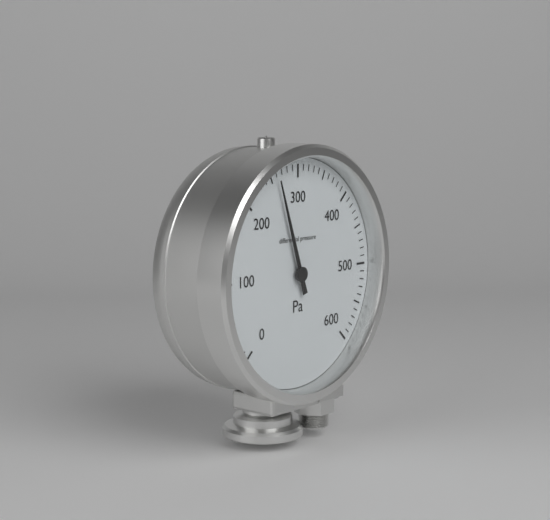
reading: 260 Pa
